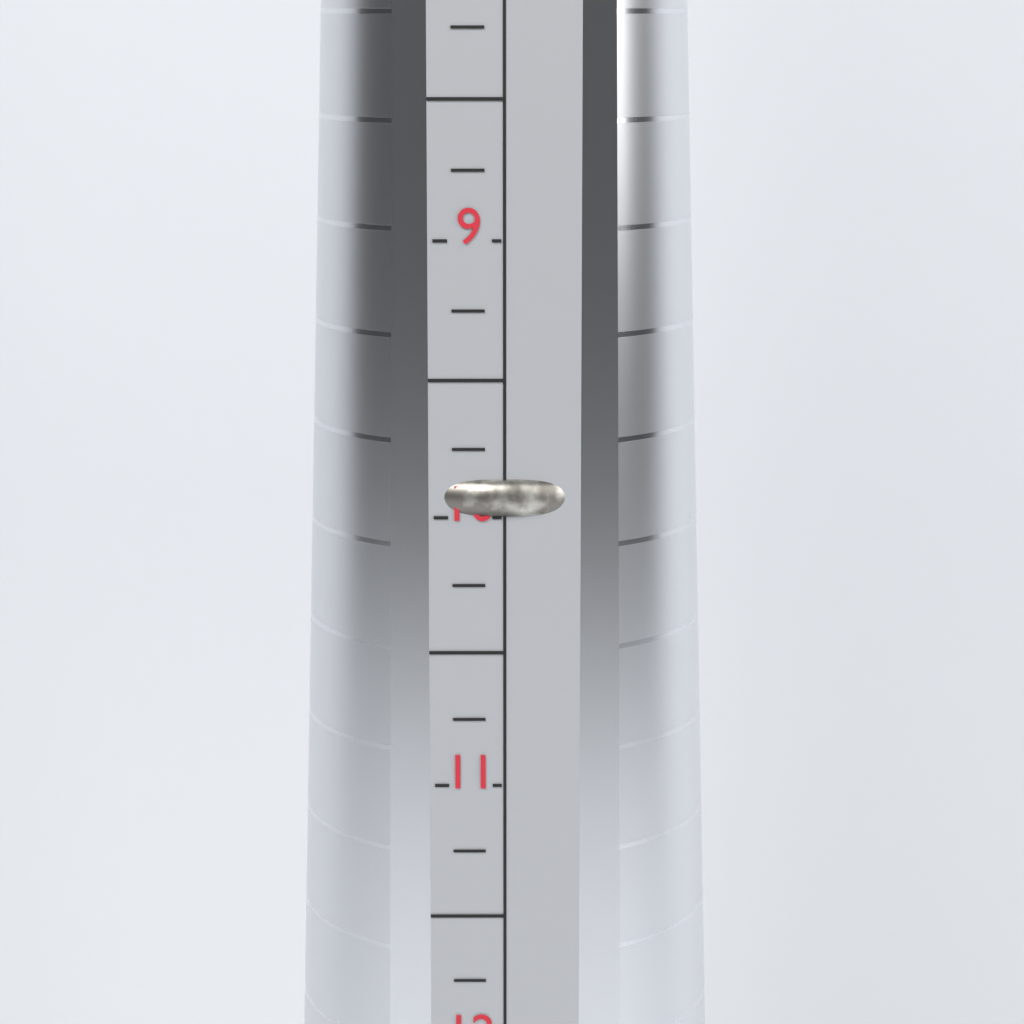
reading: 10.00 (no unit)
